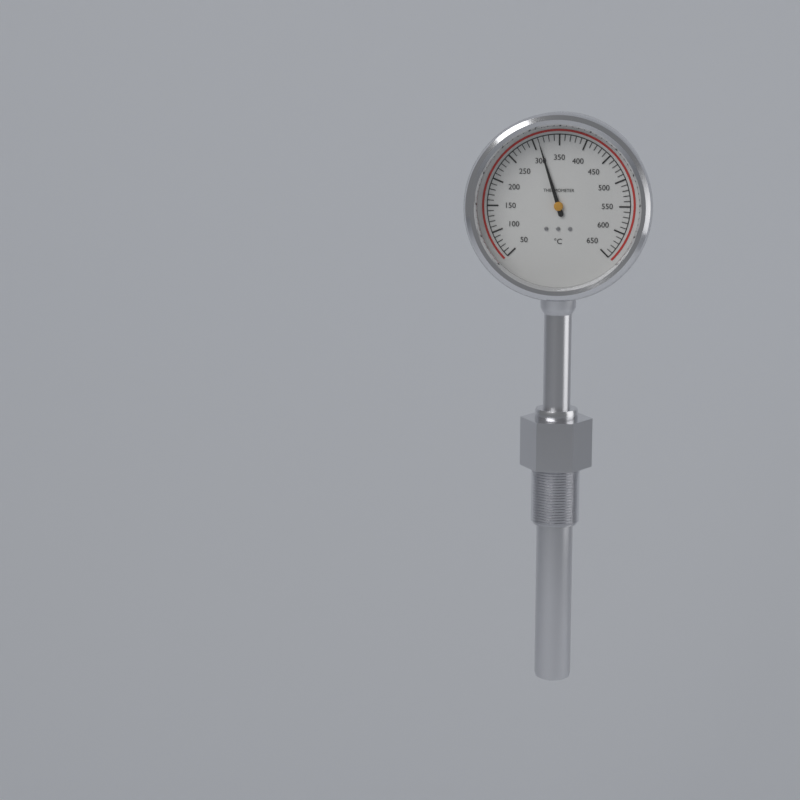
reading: 310 °C
